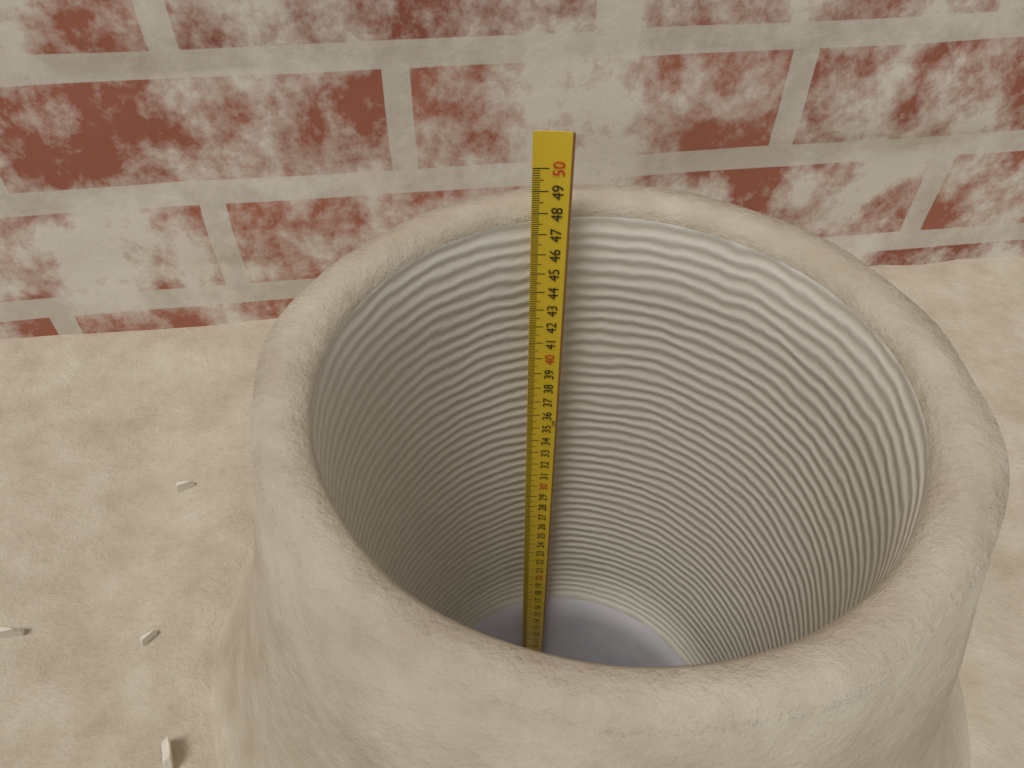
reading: 47.7 cm
